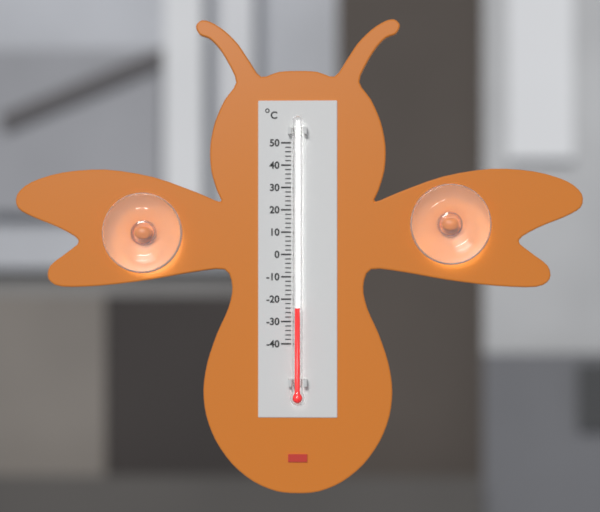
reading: -24 °C
